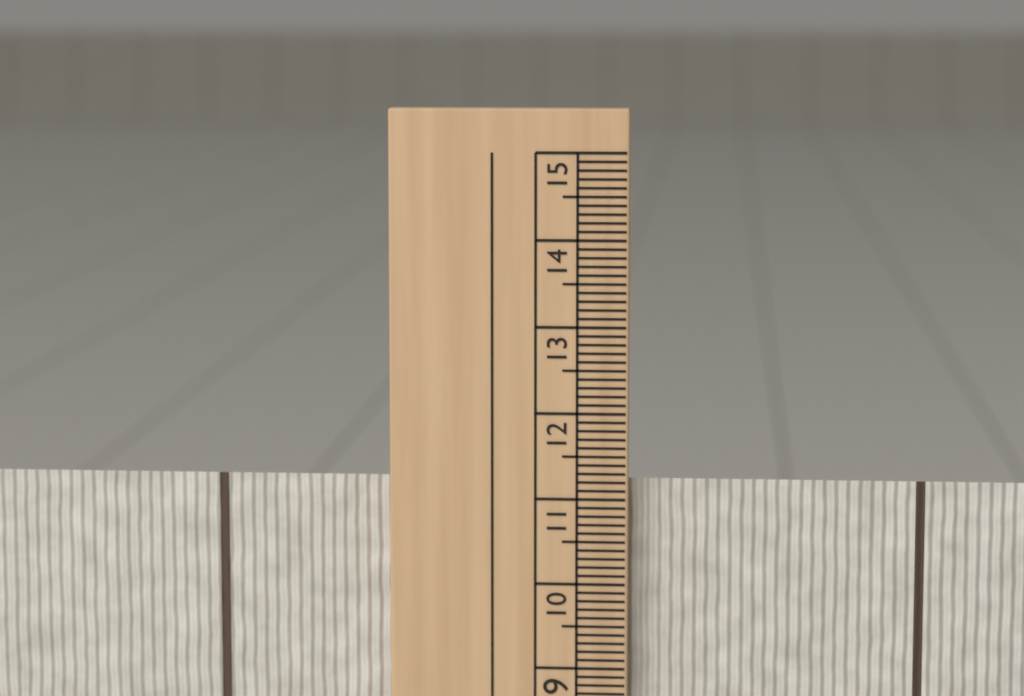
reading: 11.2 cm
